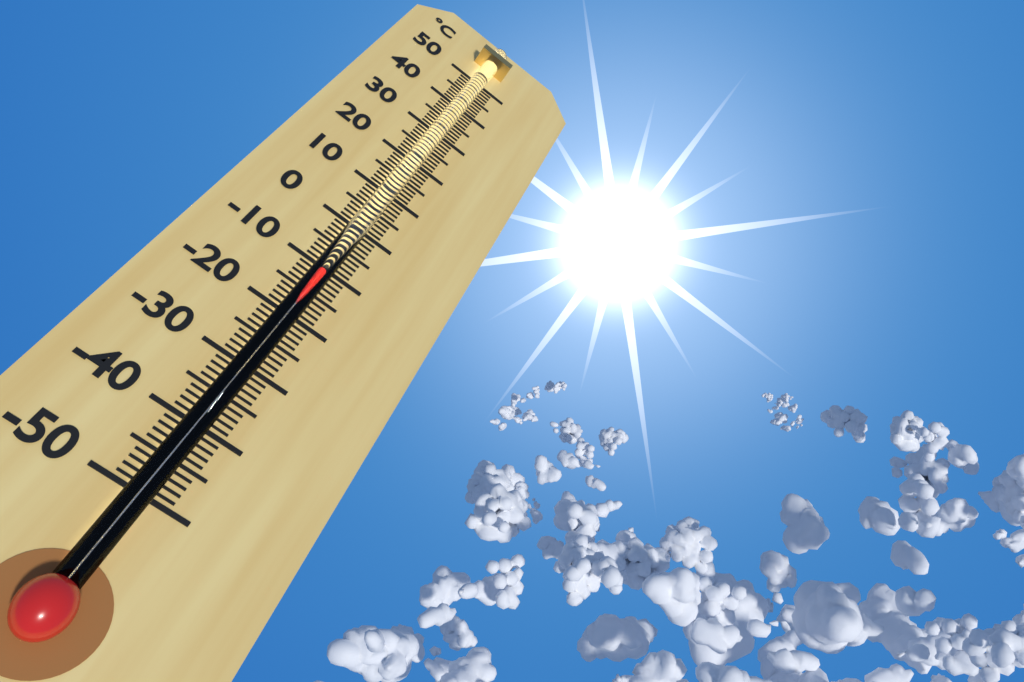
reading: -12 °C
